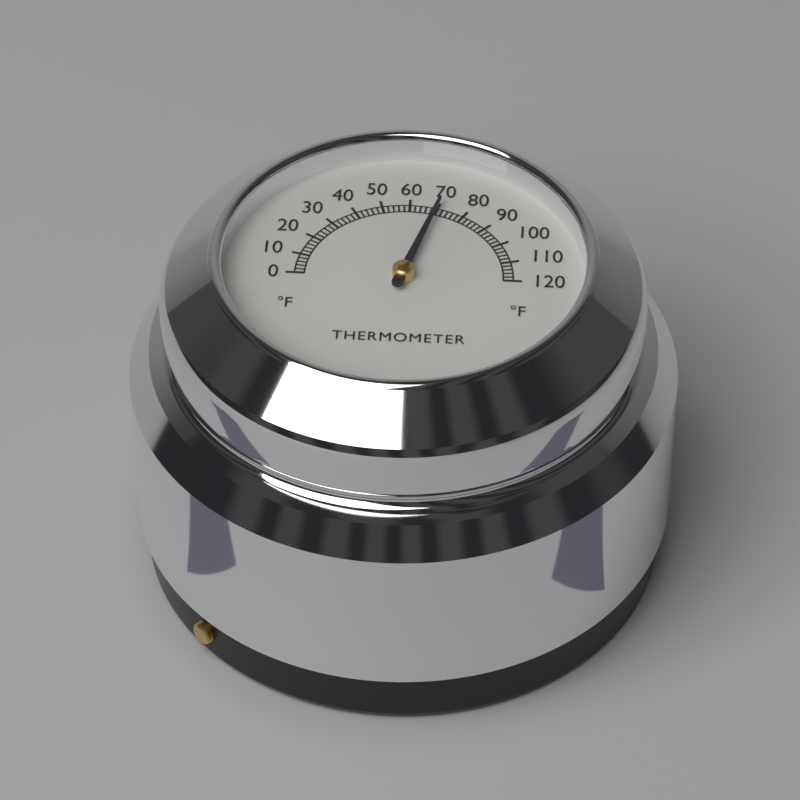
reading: 70 °F
